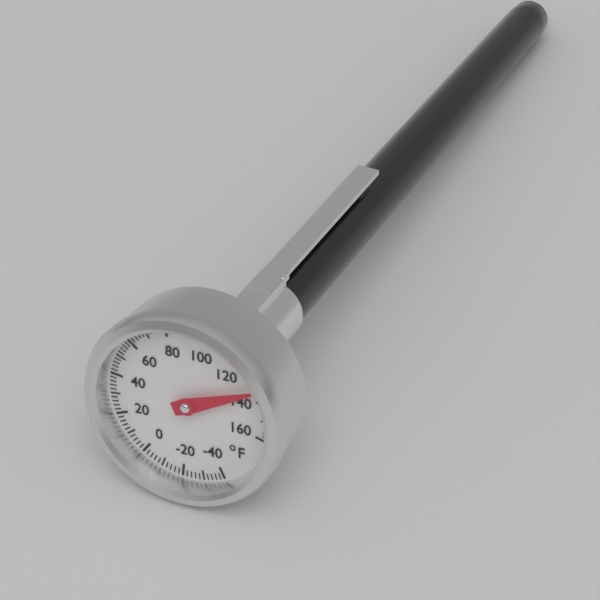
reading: 134 °F
